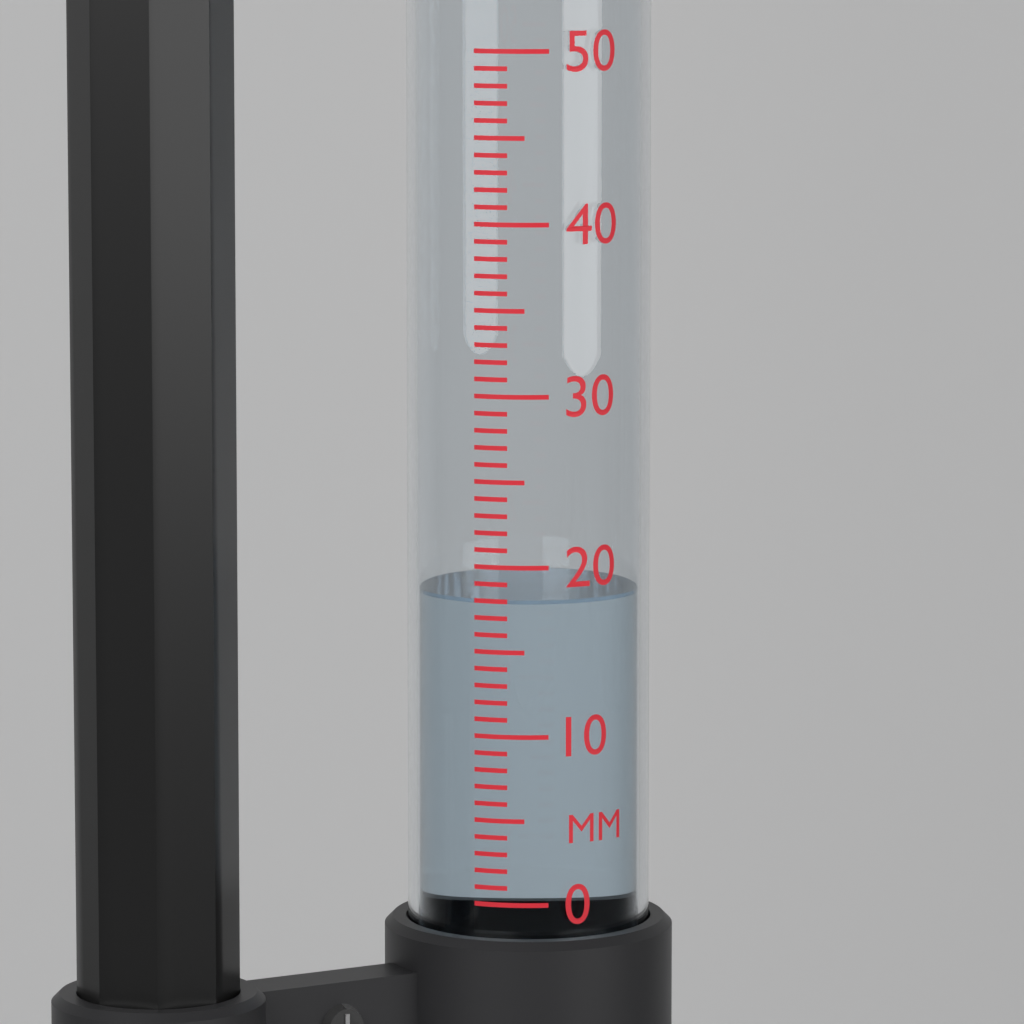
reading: 18 mm
